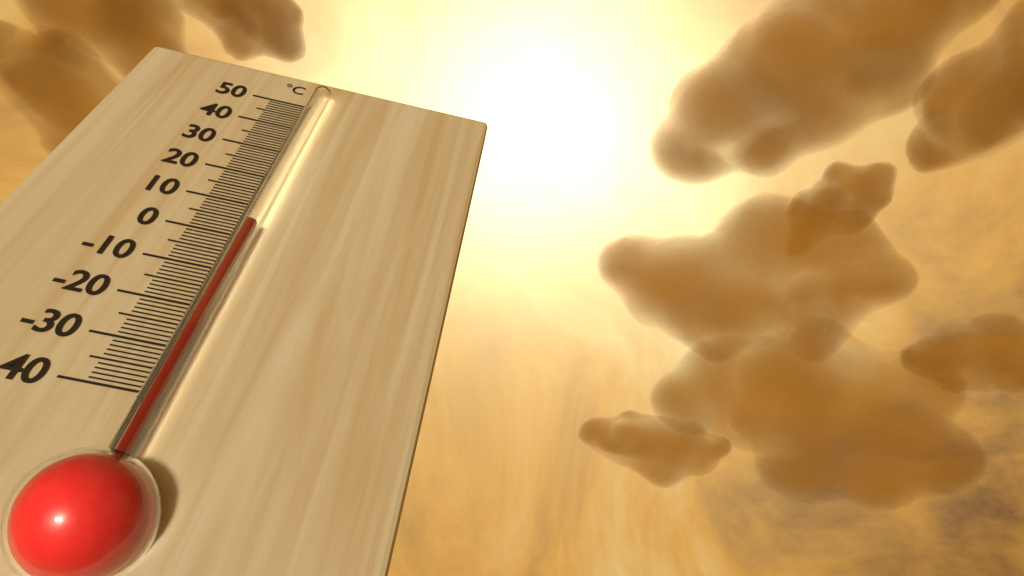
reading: 2 °C
